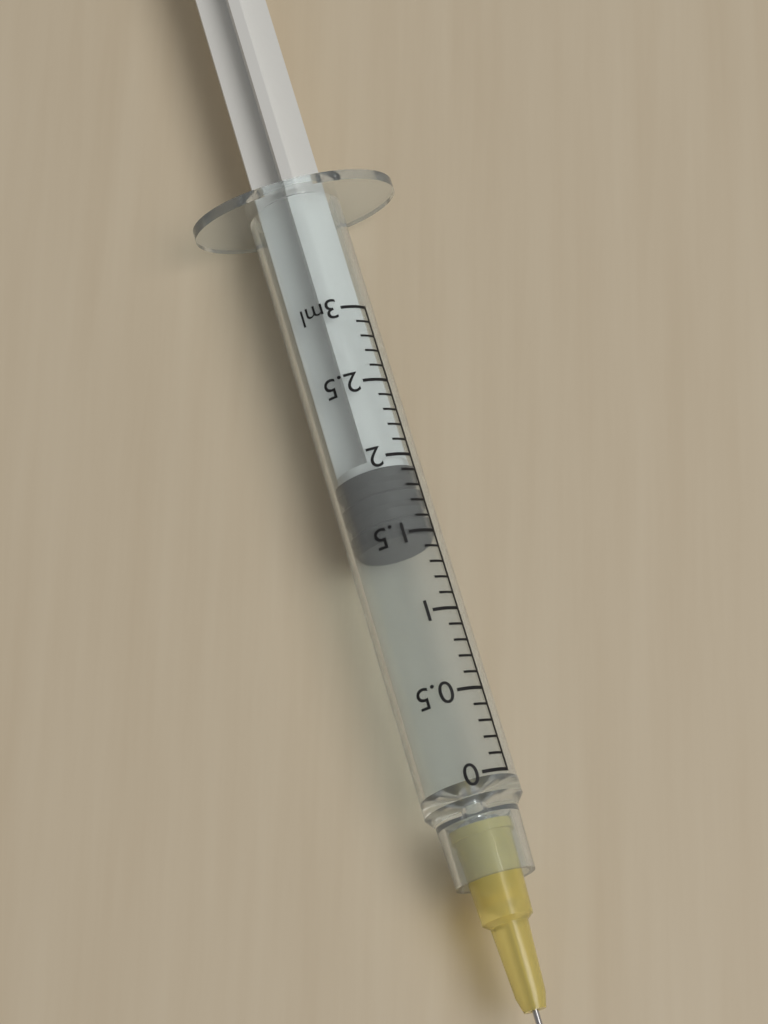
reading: 1.5 ml
